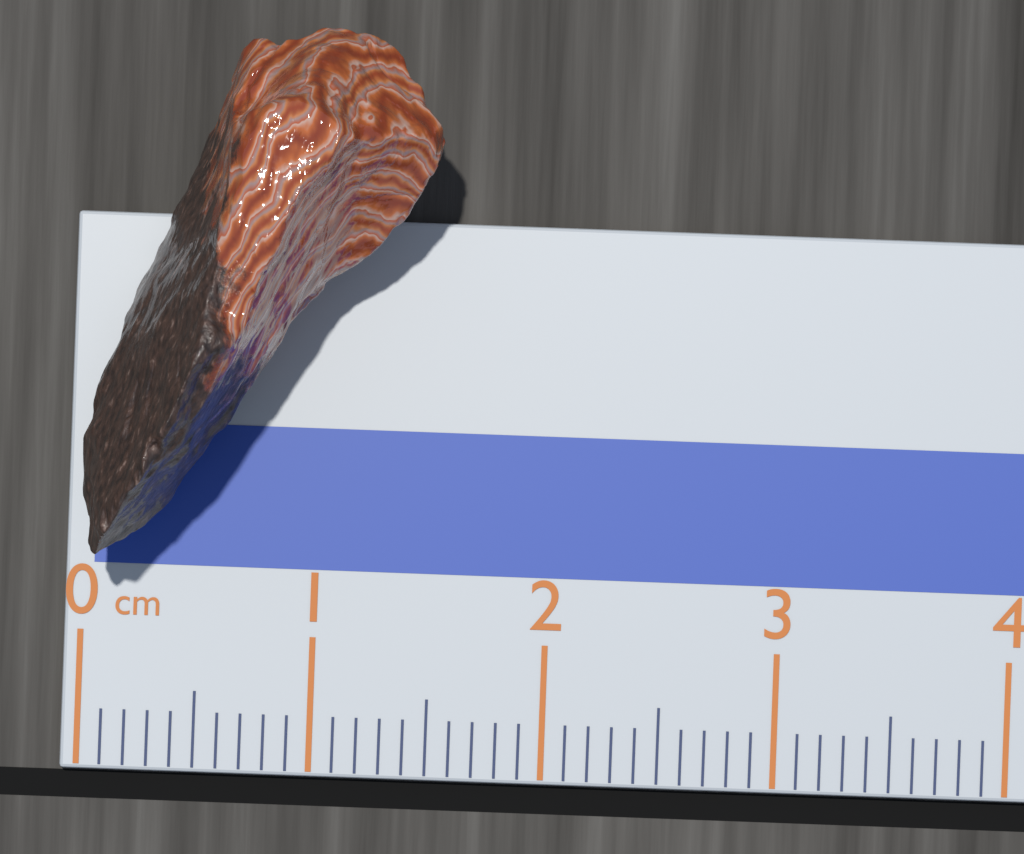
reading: 1.5 cm
